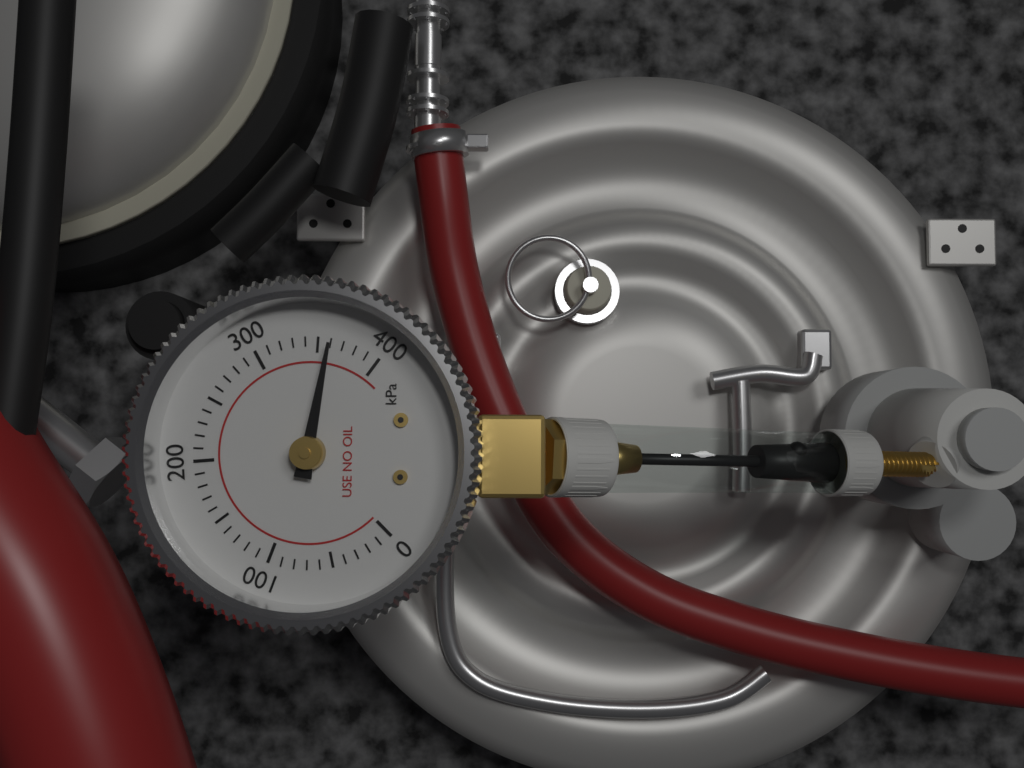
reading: 360 kPa
